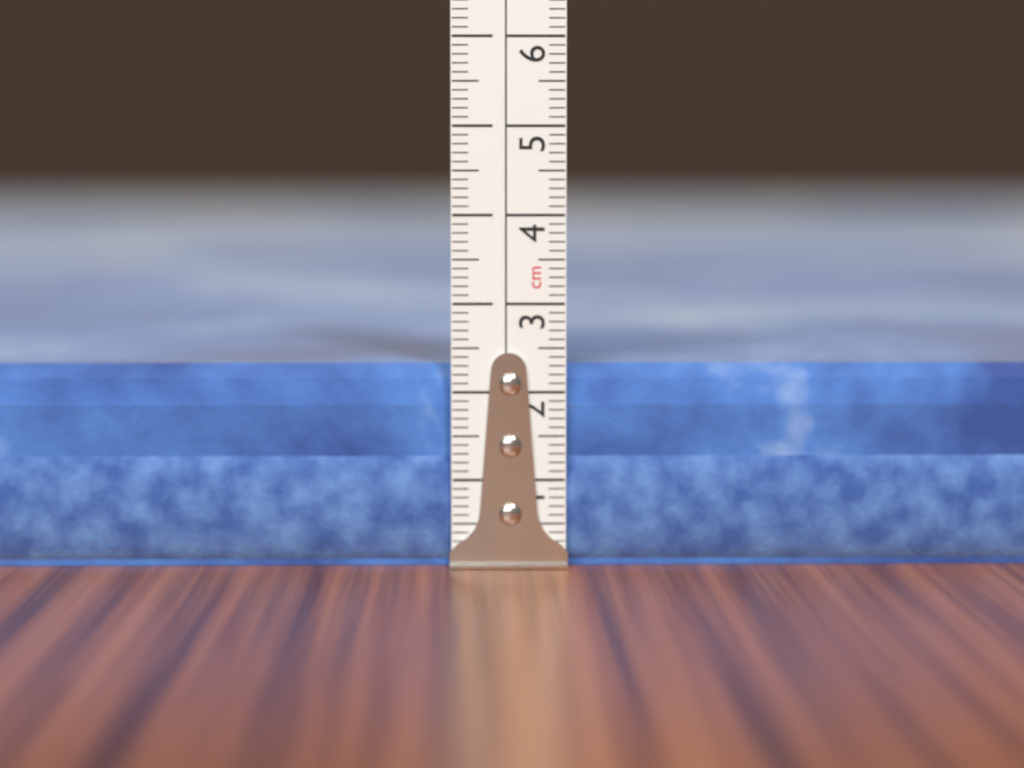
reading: 2.3 cm
